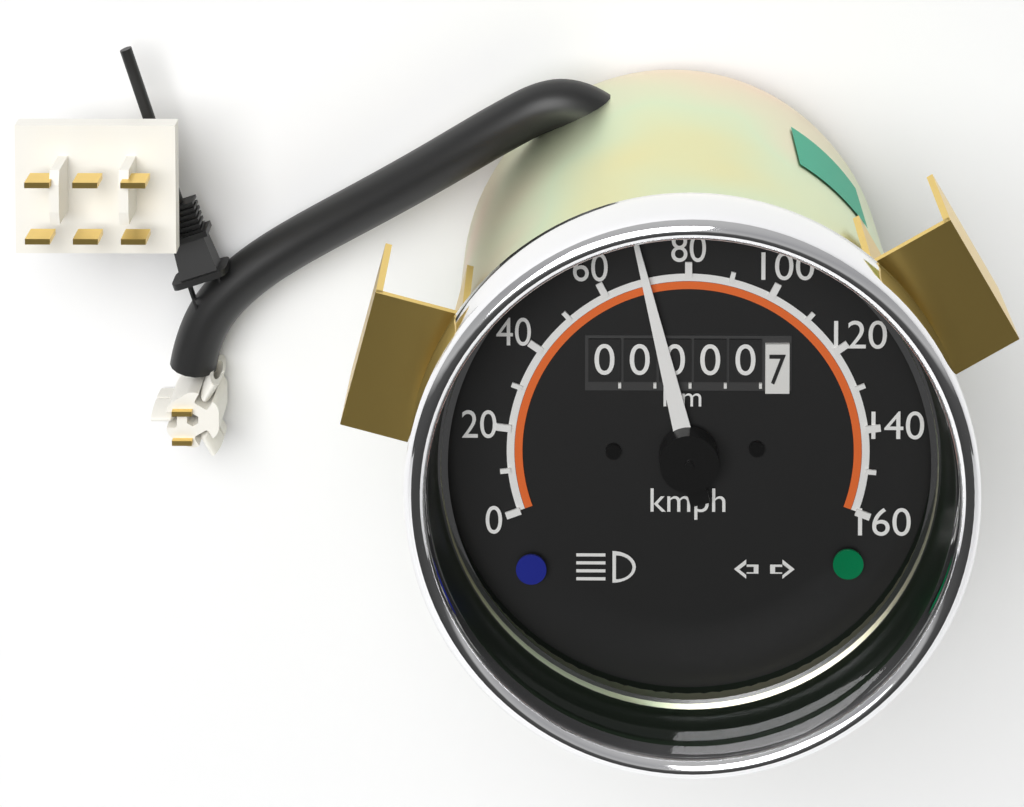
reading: 70 kmph
